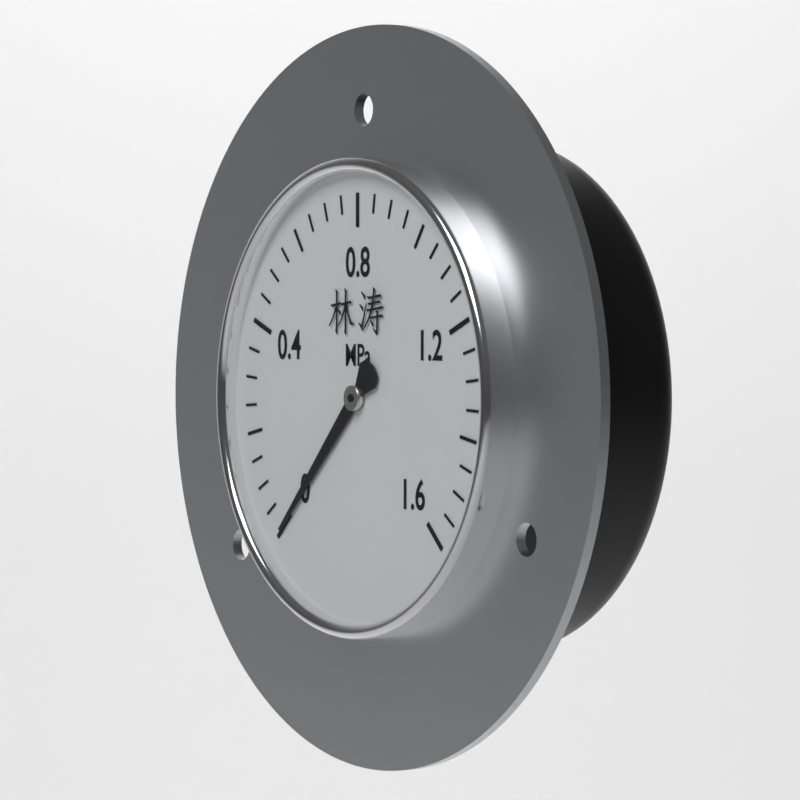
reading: 0.00 MPa
